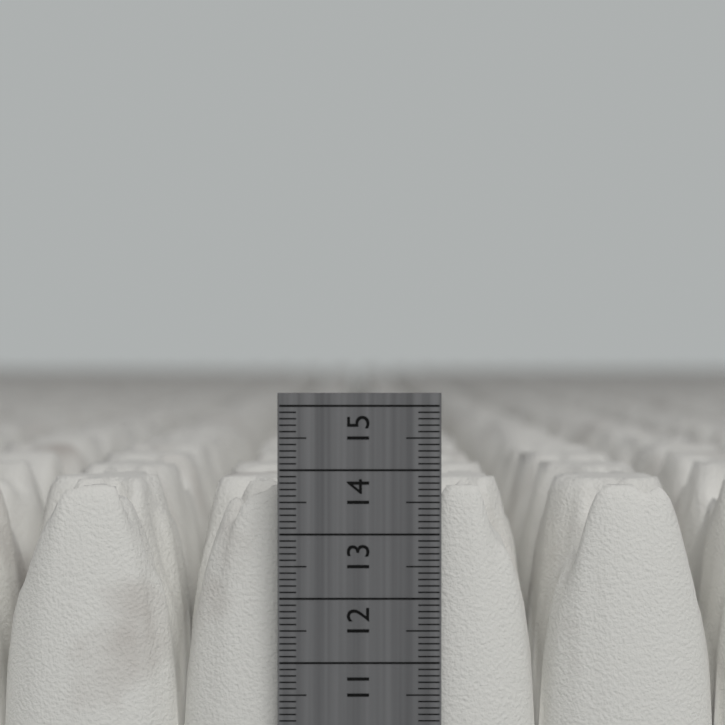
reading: 13.7 cm
